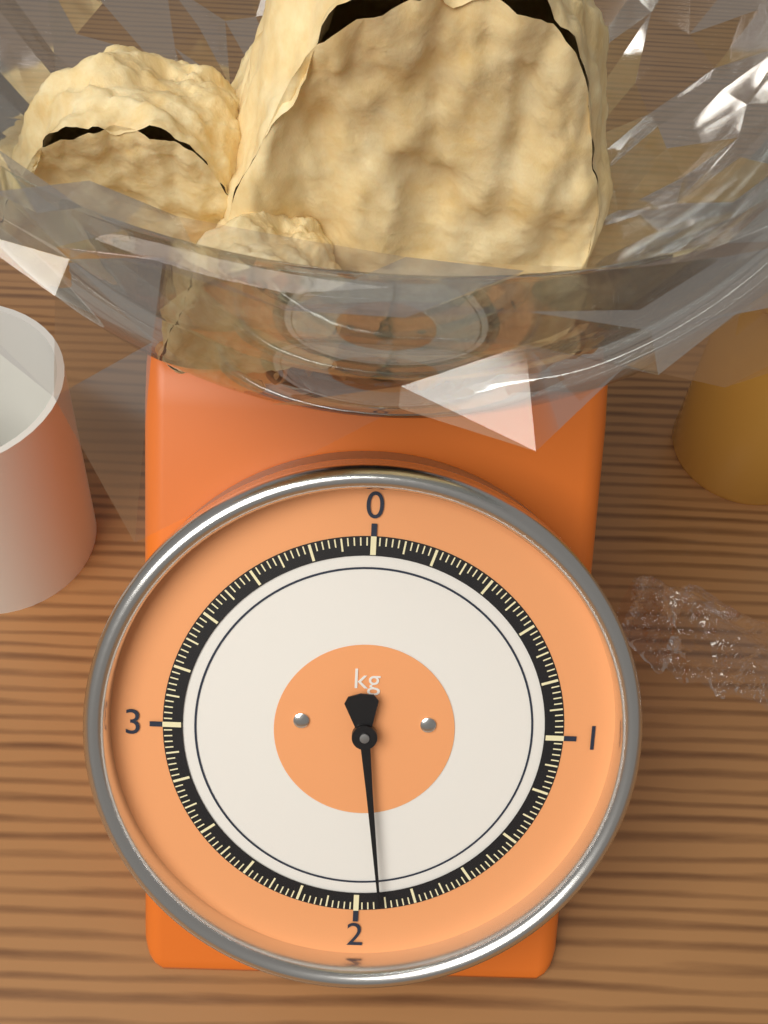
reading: 1.92 kg
